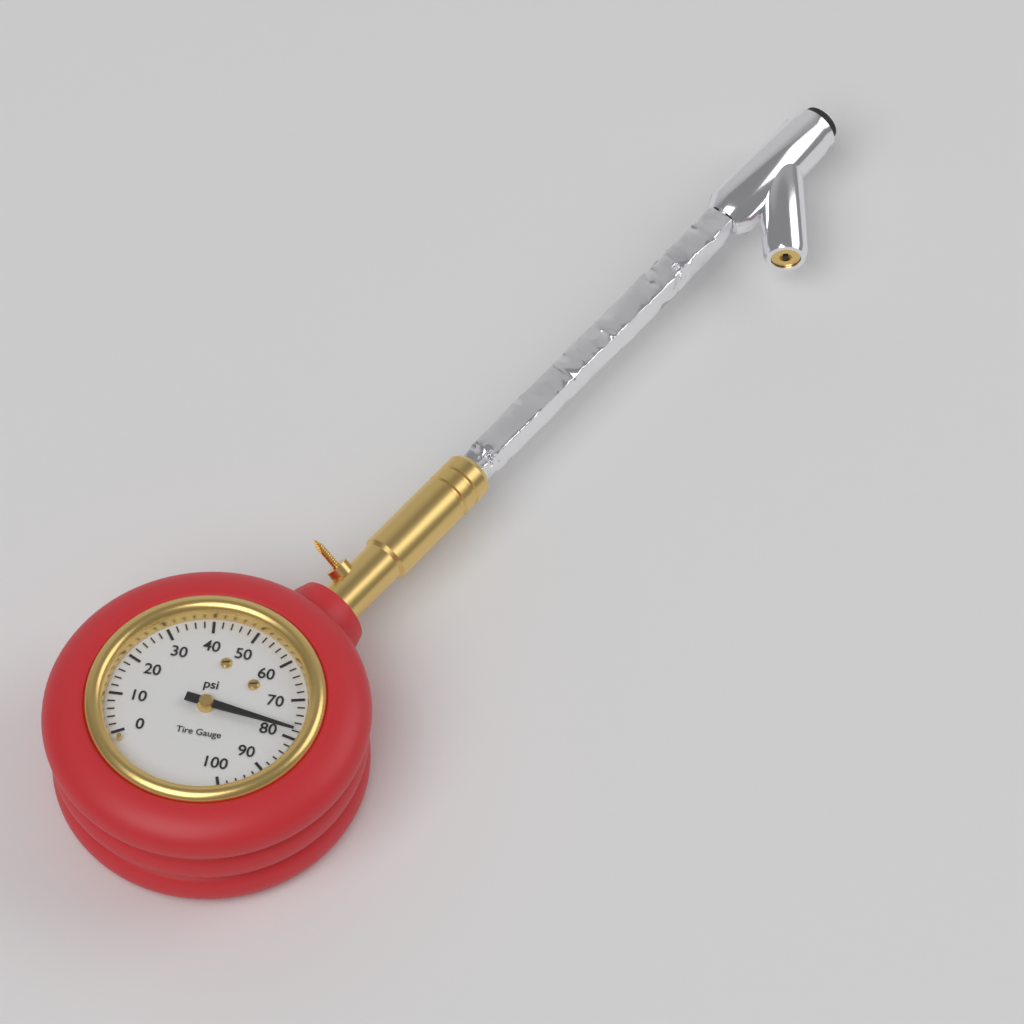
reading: 78 psi
